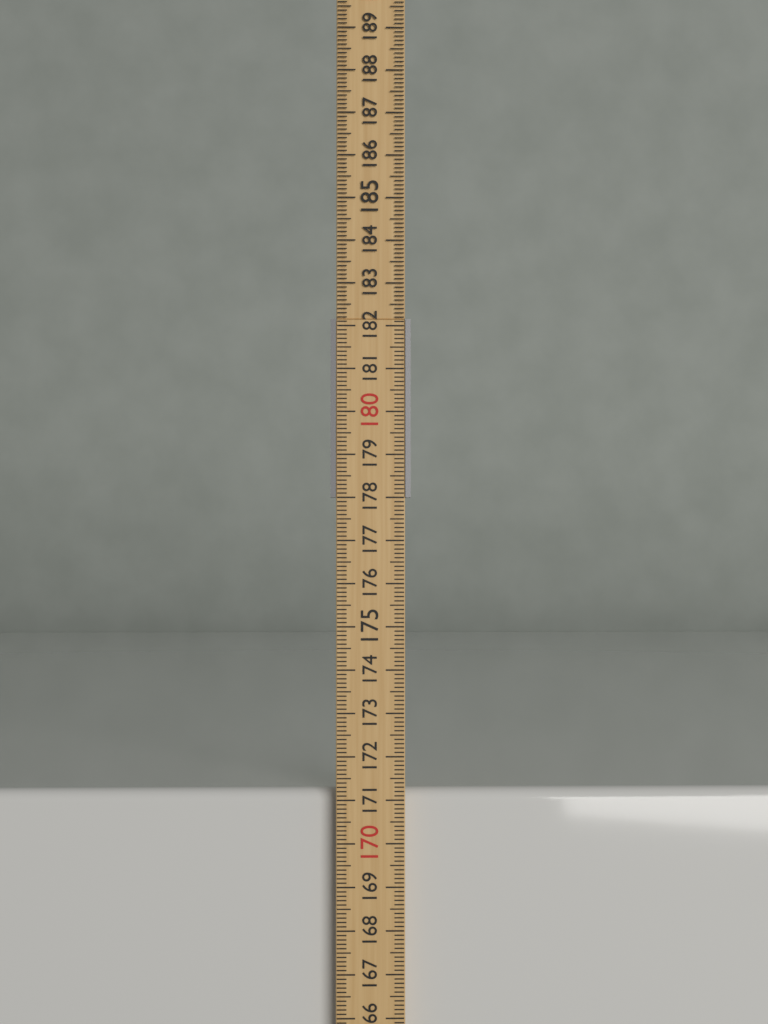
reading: 171.2 cm
